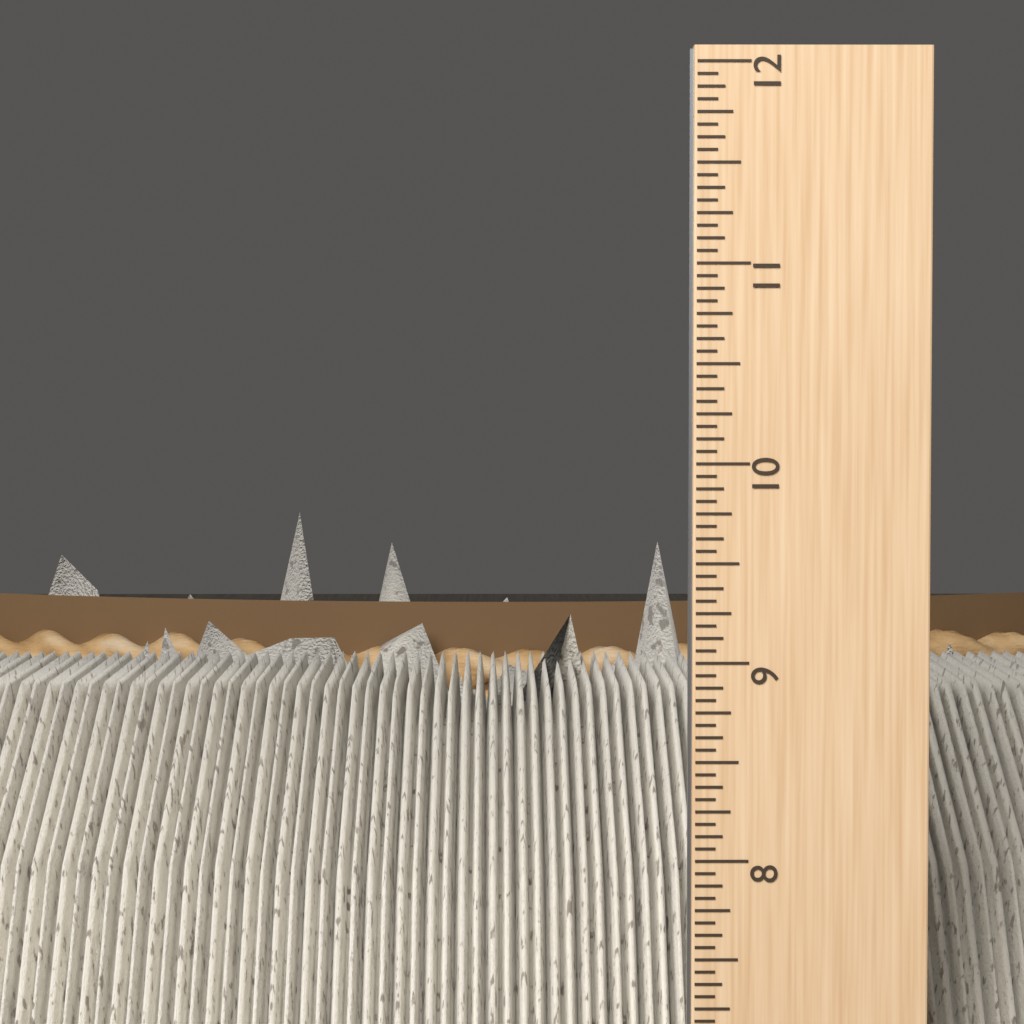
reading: 9.1875 inch
